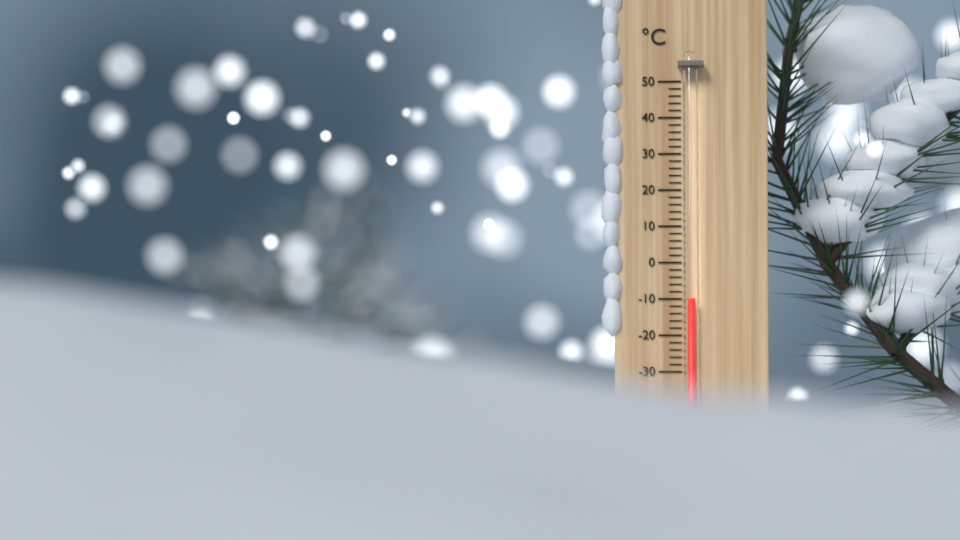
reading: -10 °C
